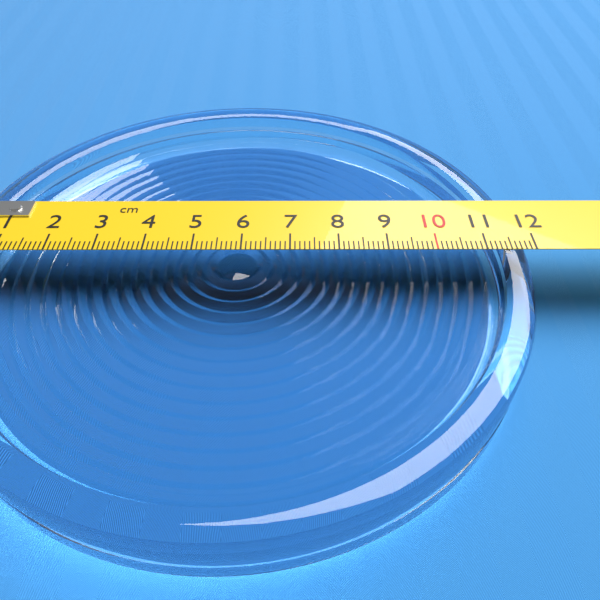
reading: 11.8 cm
